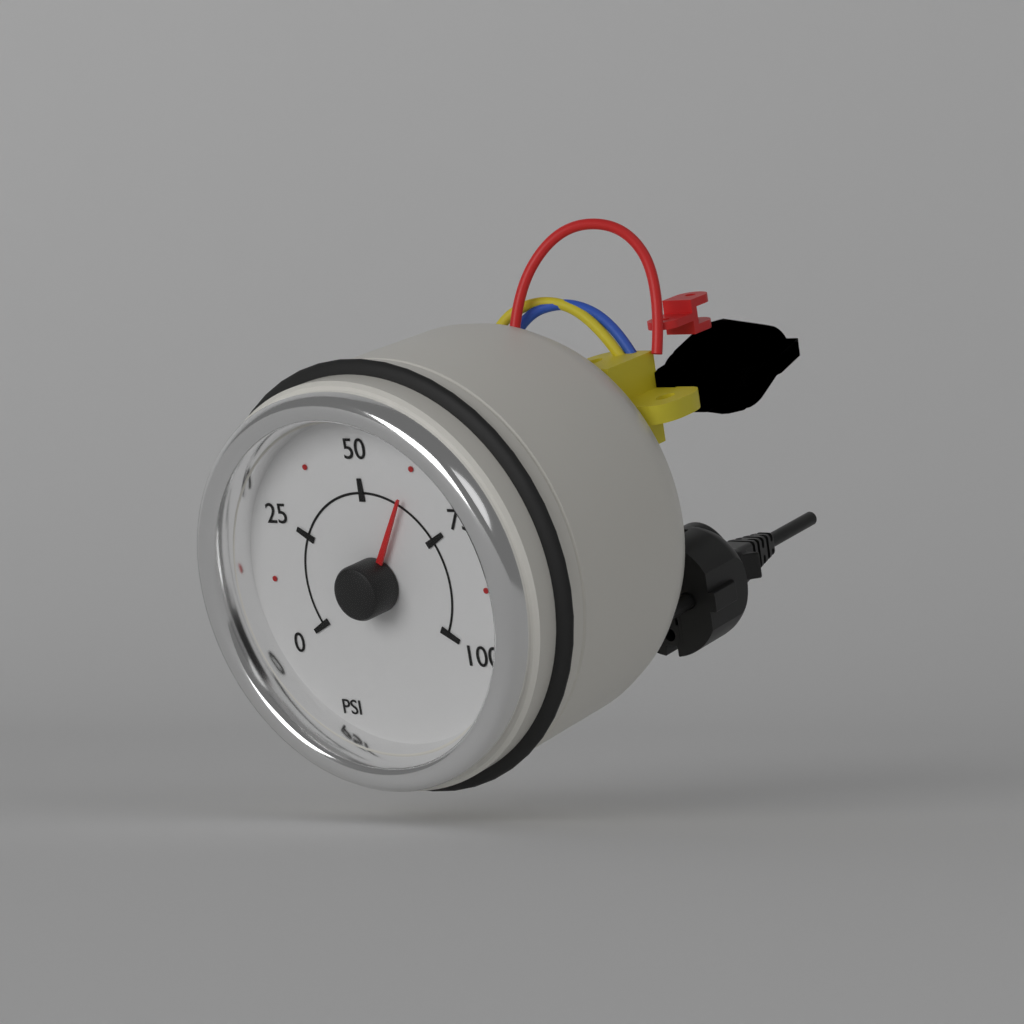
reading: 62.5 psi
